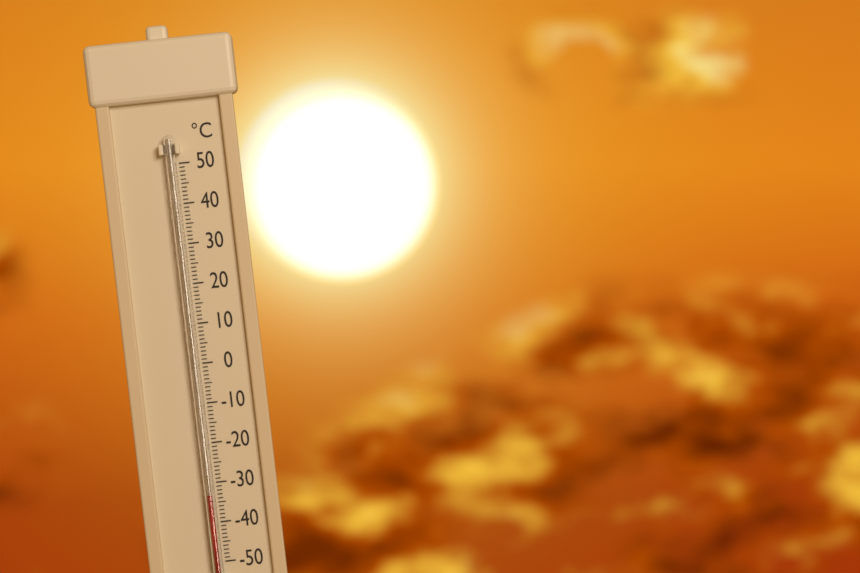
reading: -33 °C
